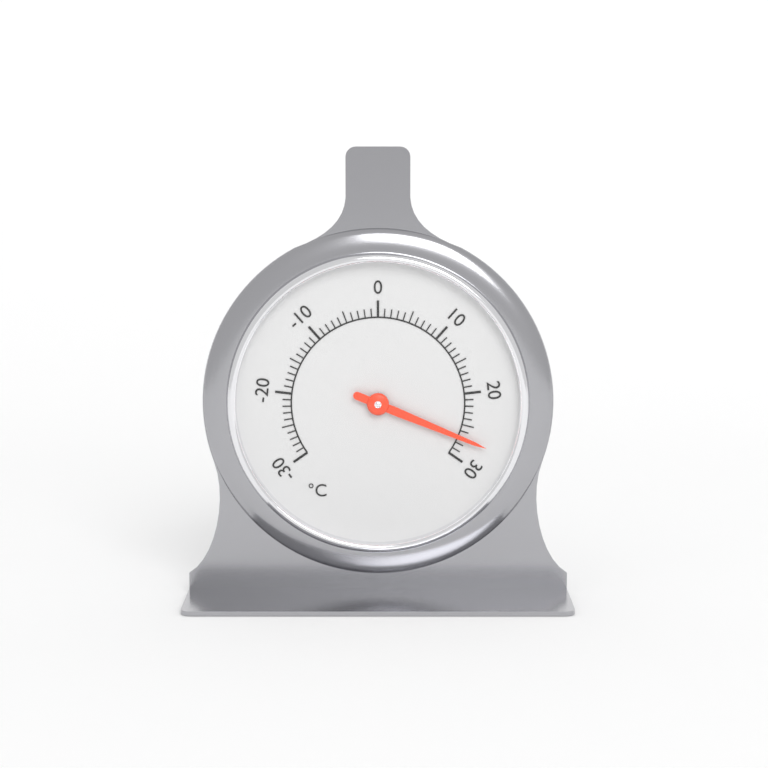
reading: 27 °C
